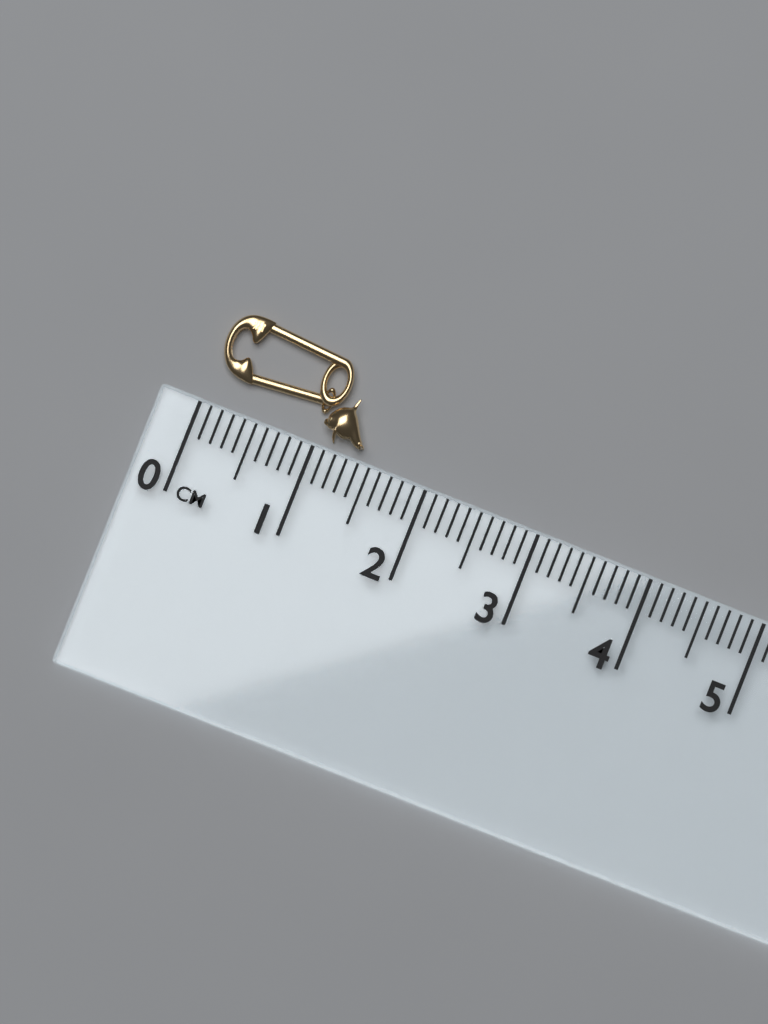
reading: 1.4 cm
